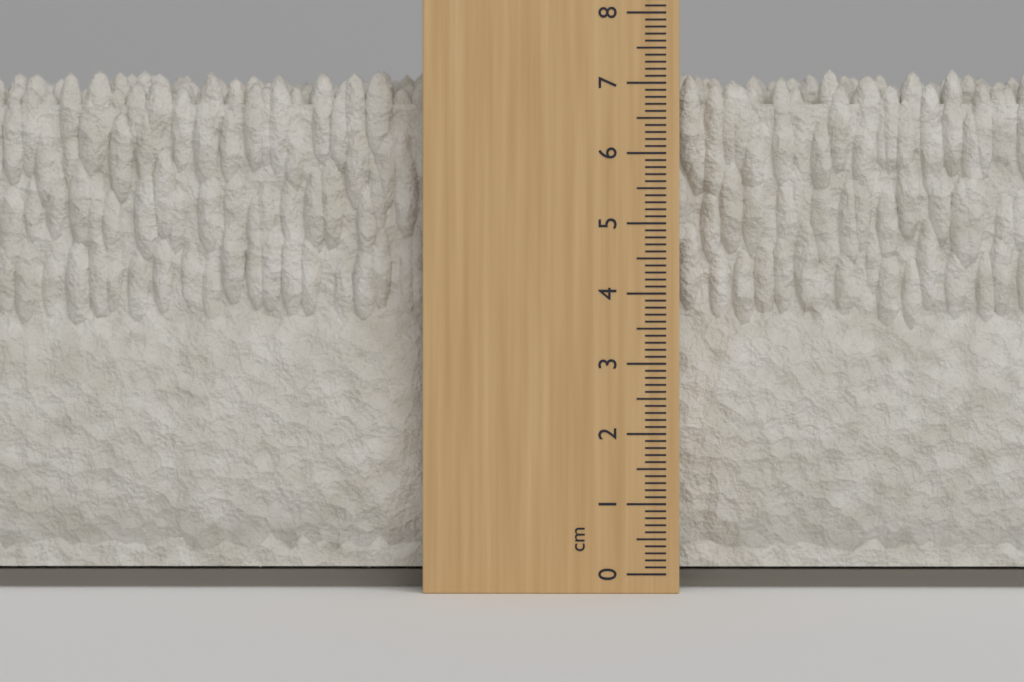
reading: 7.3 cm
